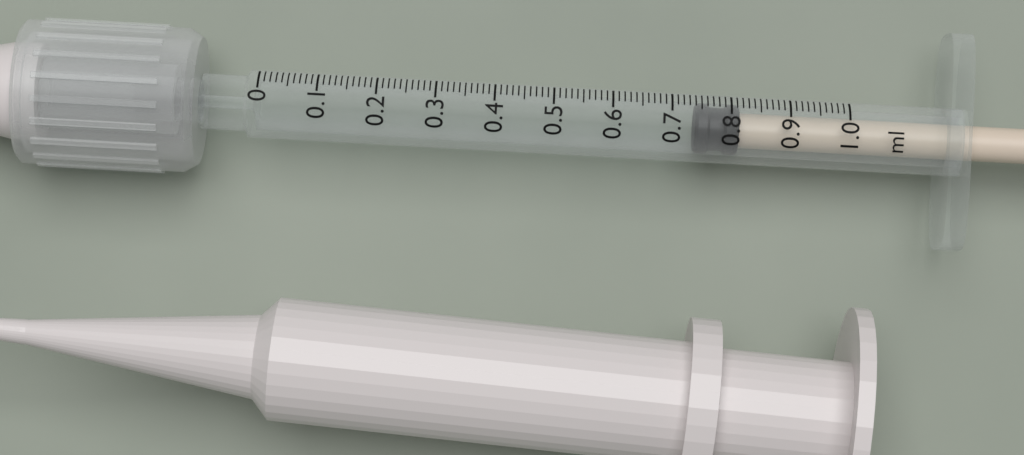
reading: 0.74 ml
